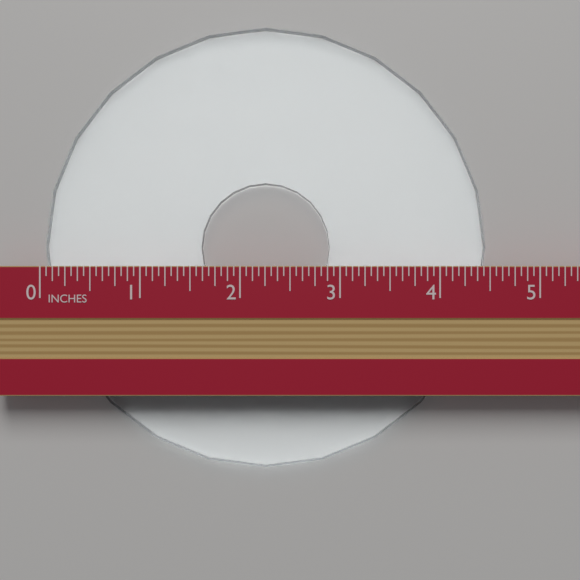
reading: 4.5000 in
